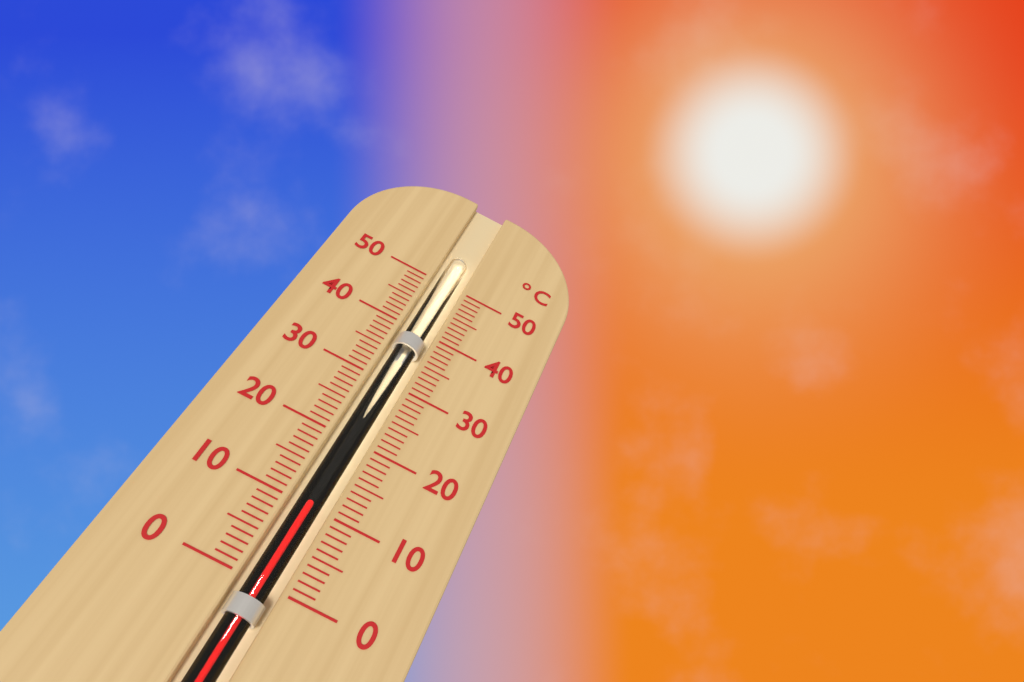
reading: 11 °C
